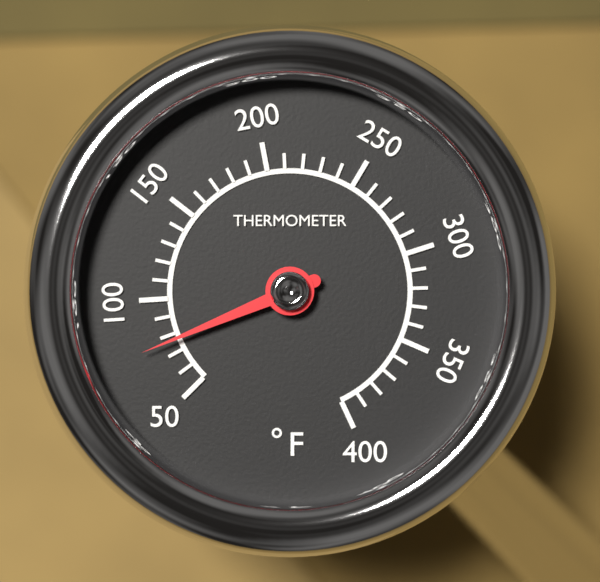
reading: 77 °F
